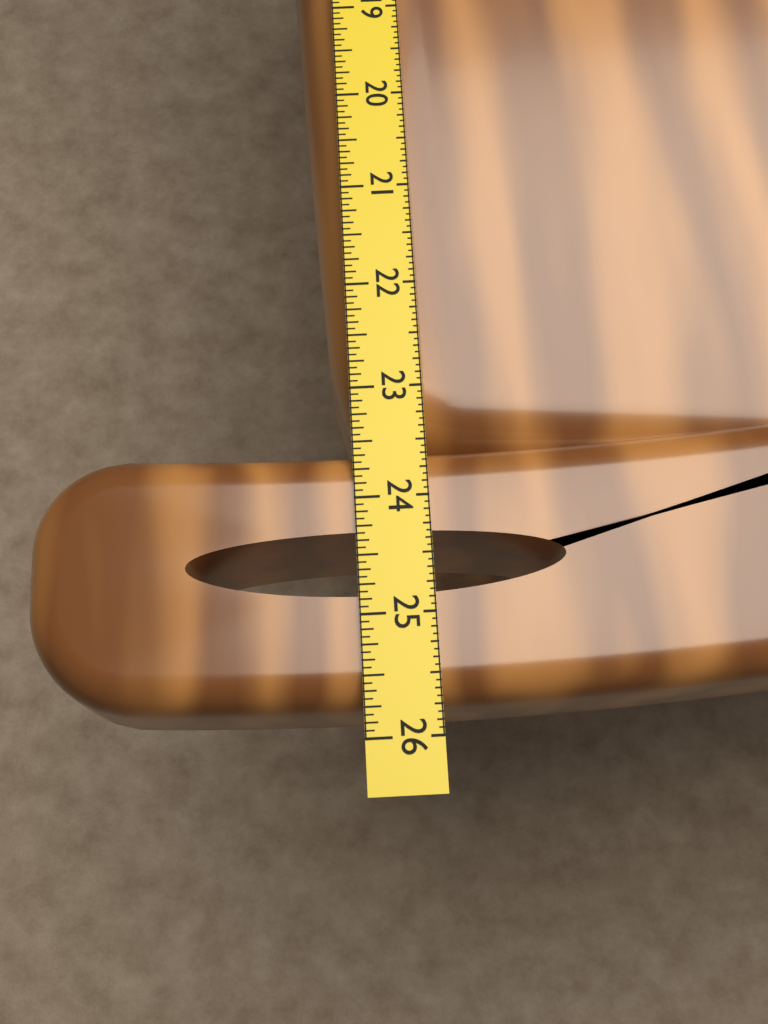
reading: 25.7500 in
